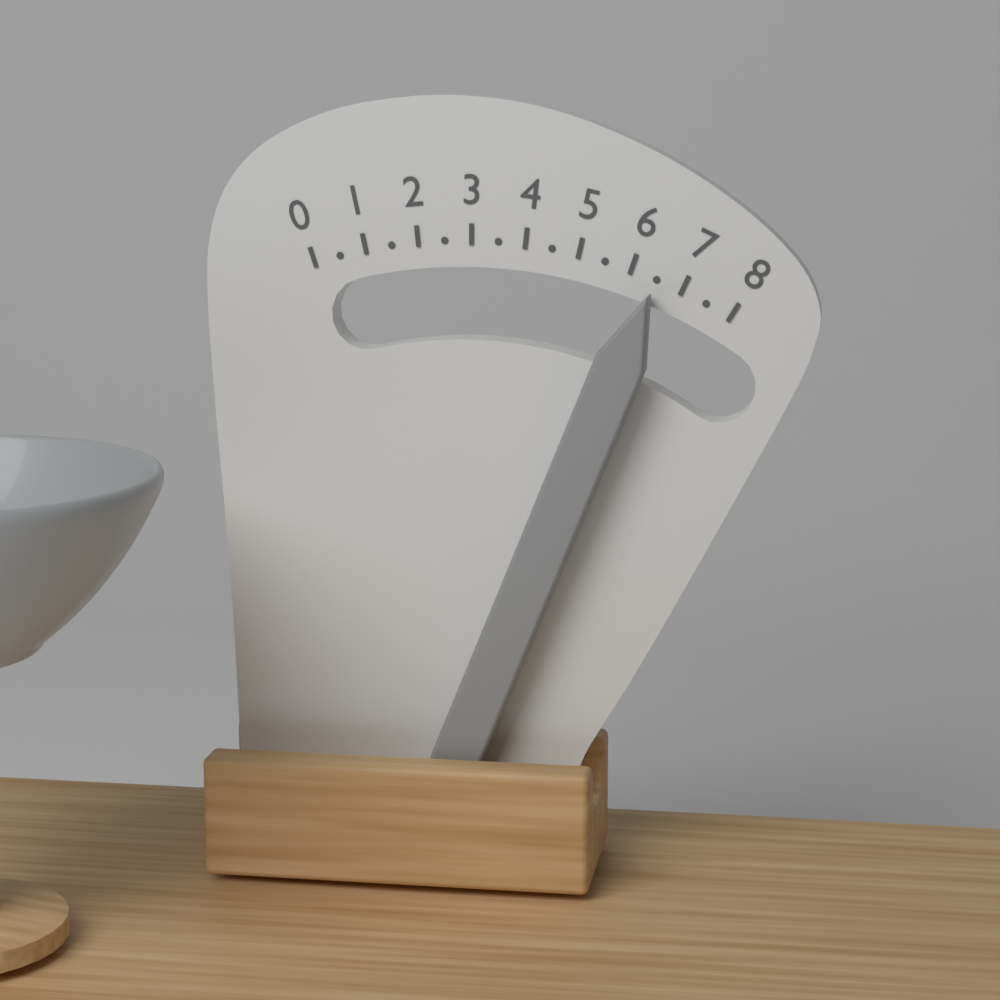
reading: 6.5 (no unit)
